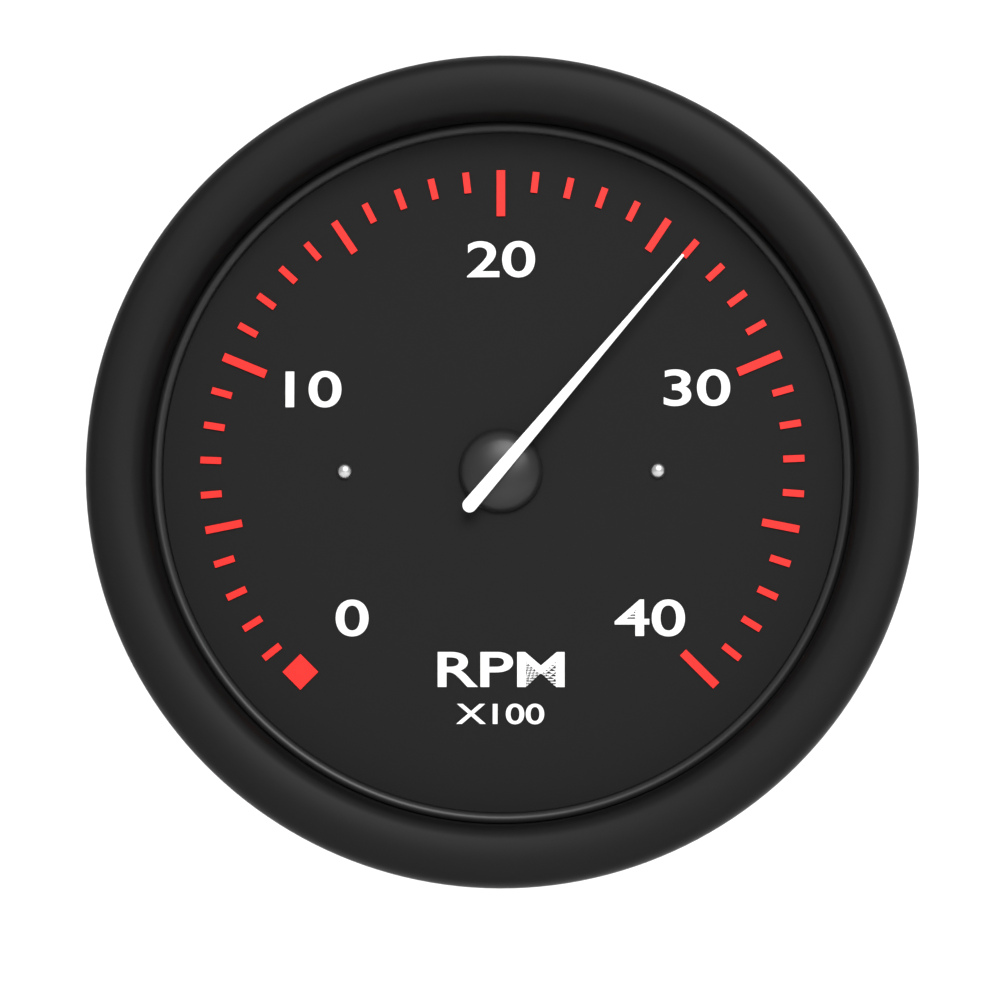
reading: 26 RPM x100
